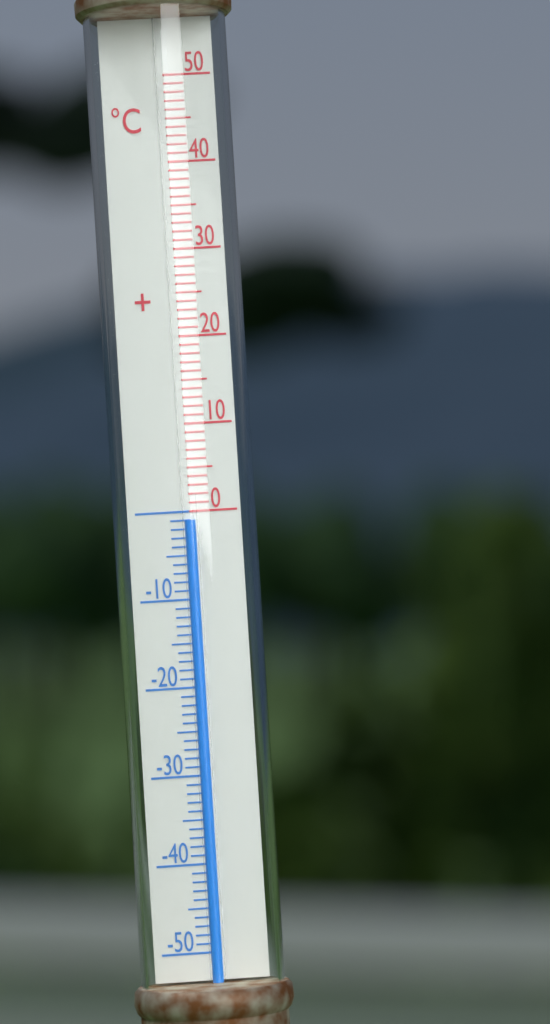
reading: -1 °C
